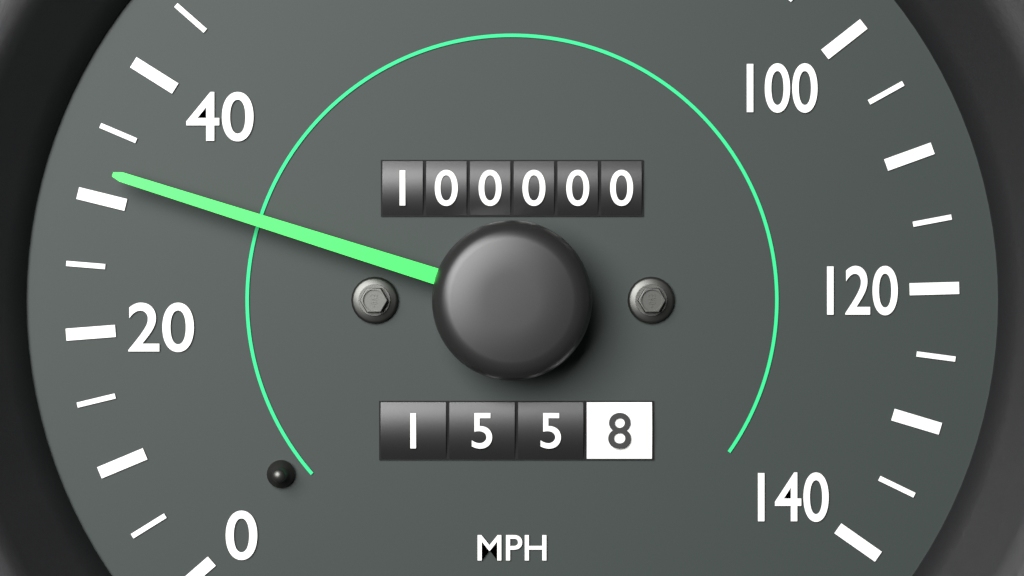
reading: 32 mph
